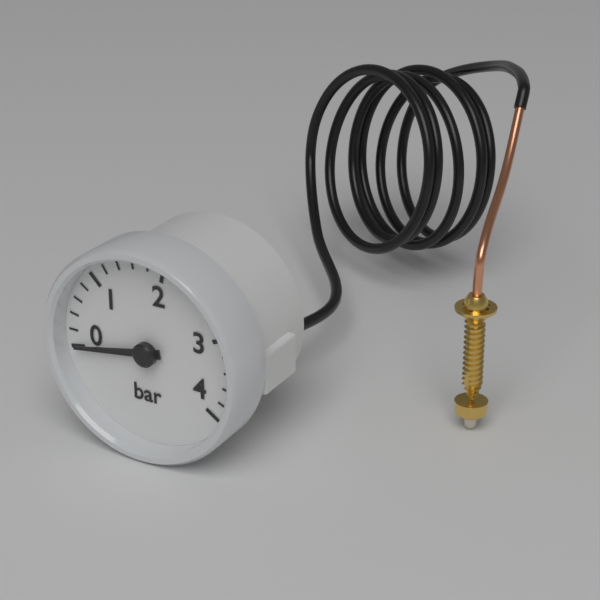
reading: 0.0 bar
